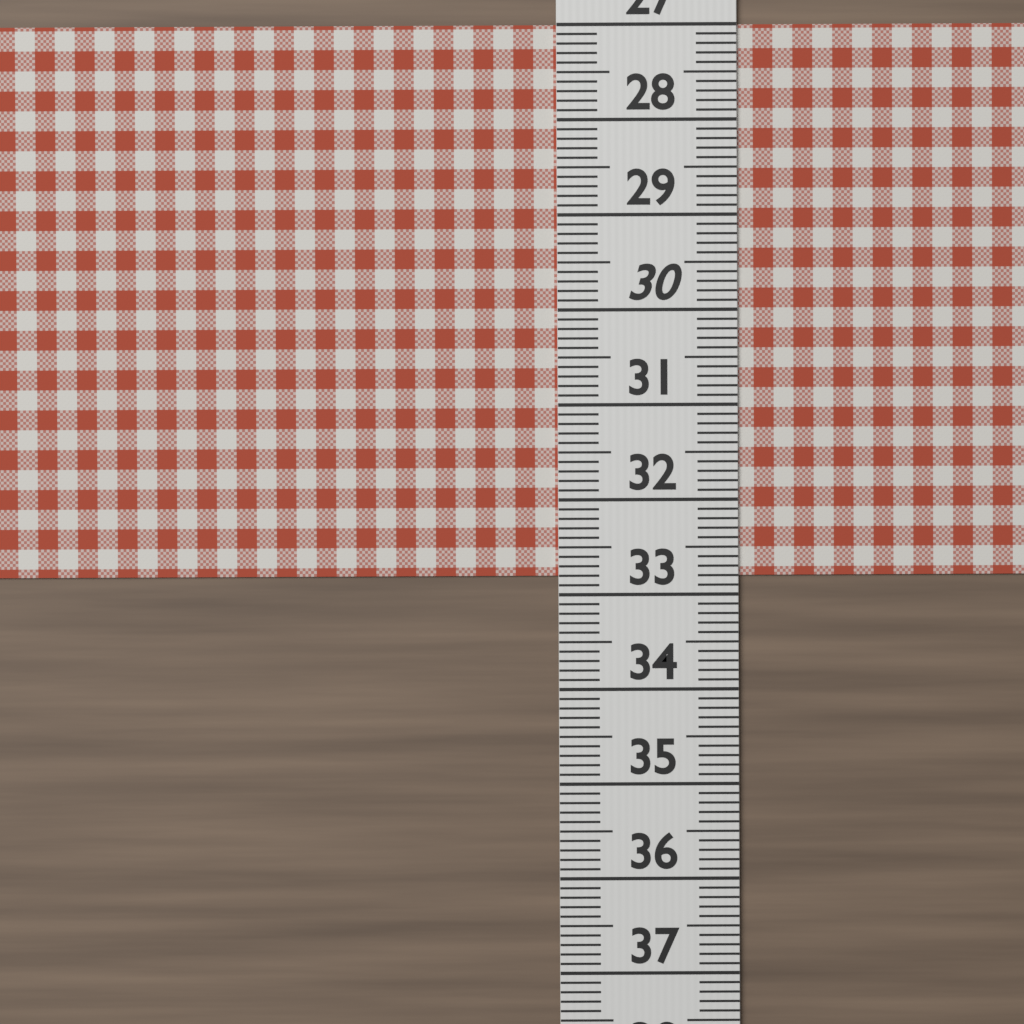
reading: 32.8 (no unit)
